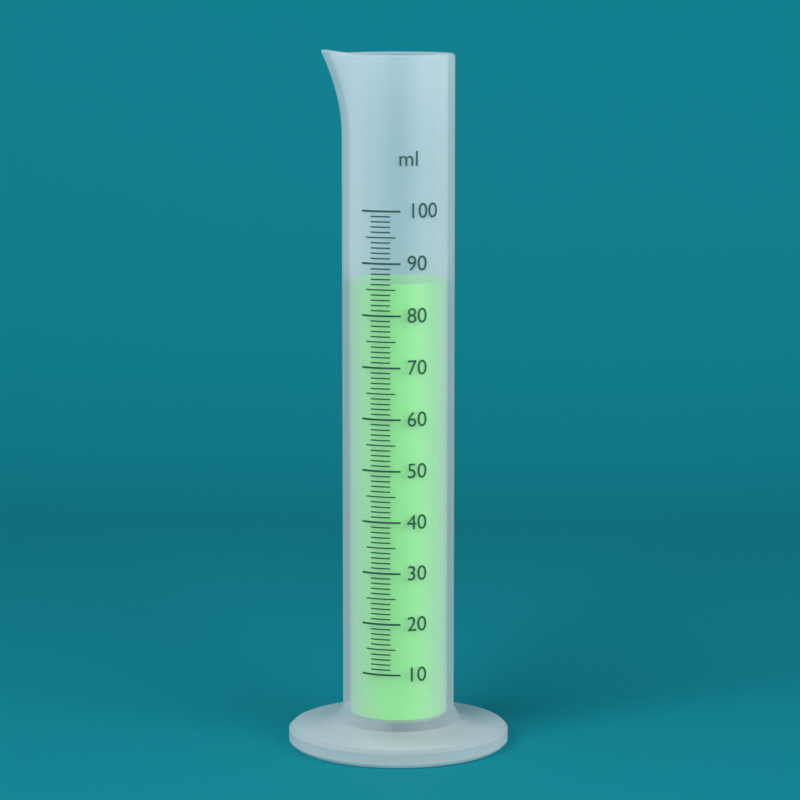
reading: 86 ml
